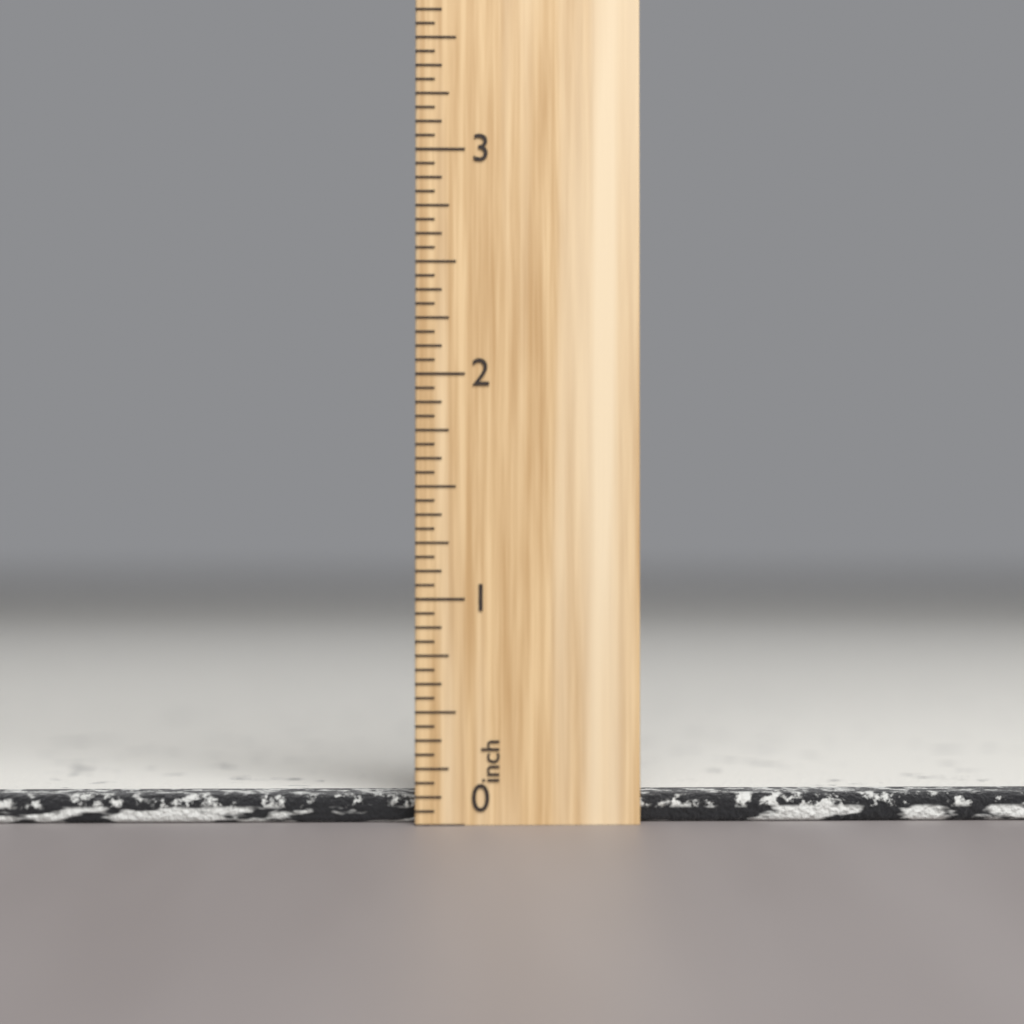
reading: 0.1250 inch
